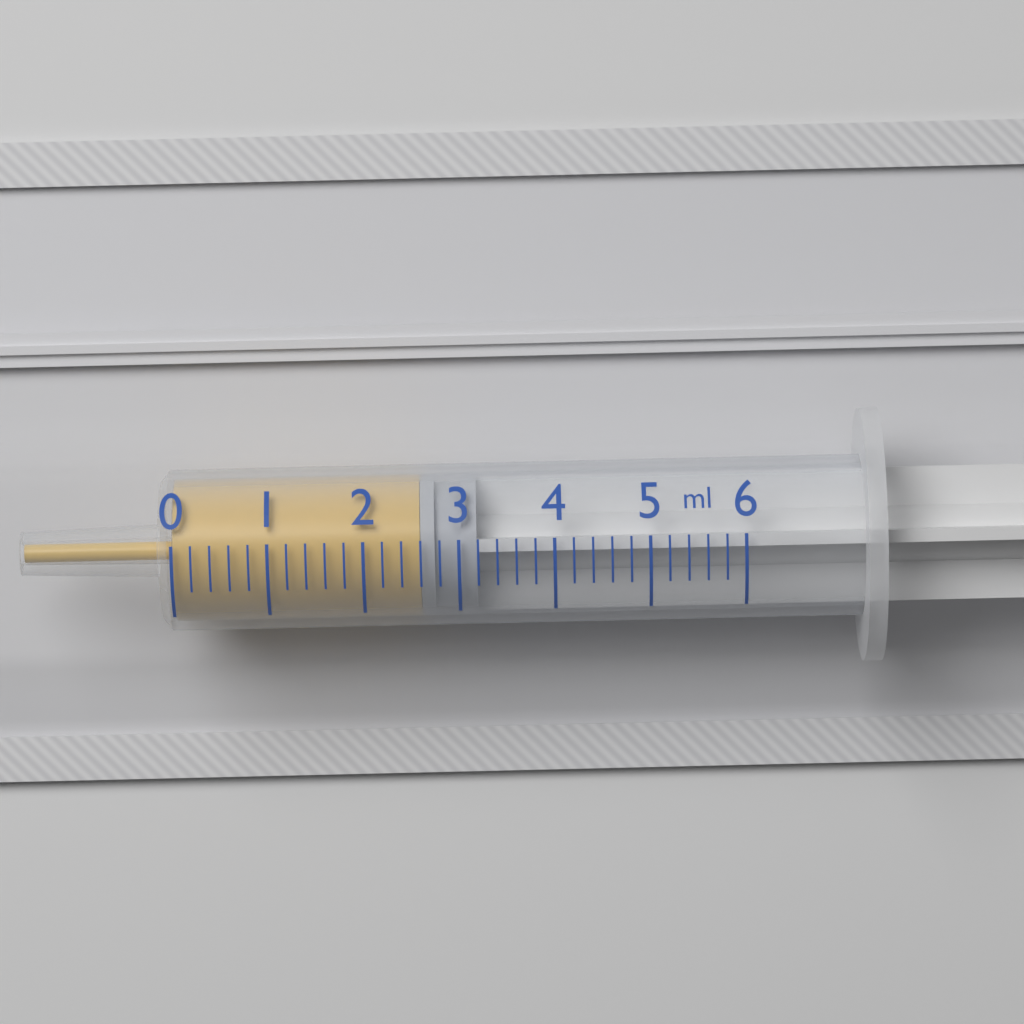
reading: 2.6 ml
